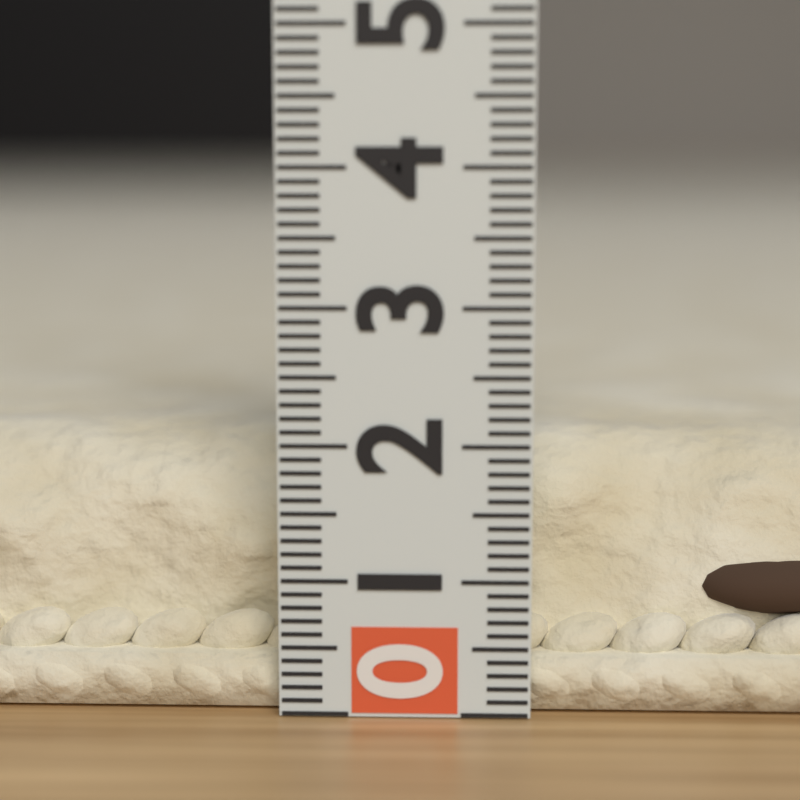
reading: 2.0 (no unit)
